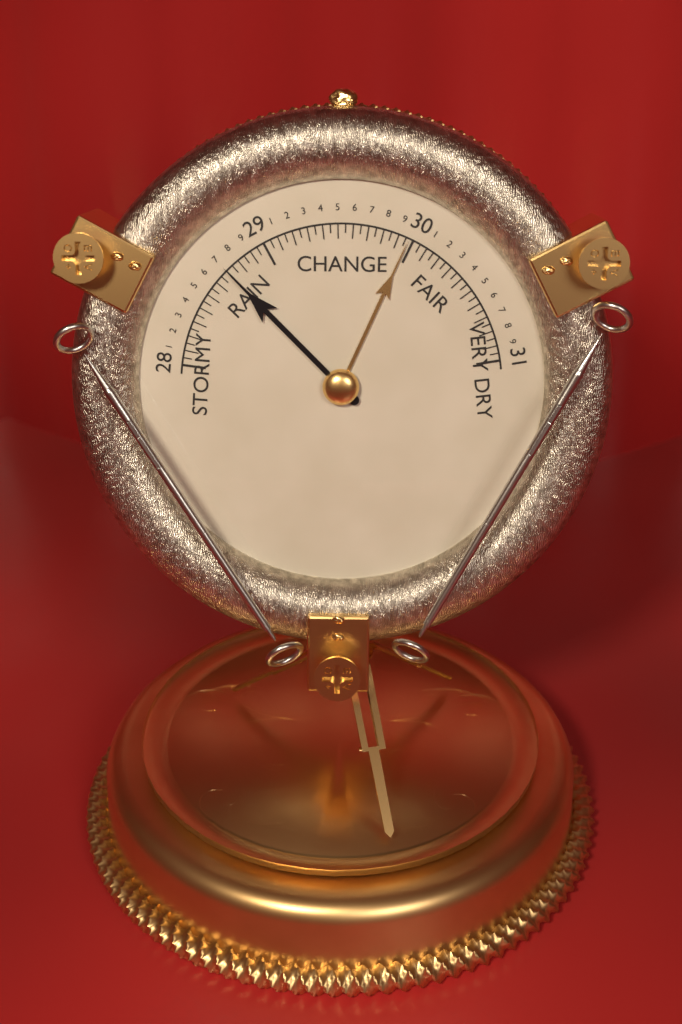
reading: 28.70 (no unit)
